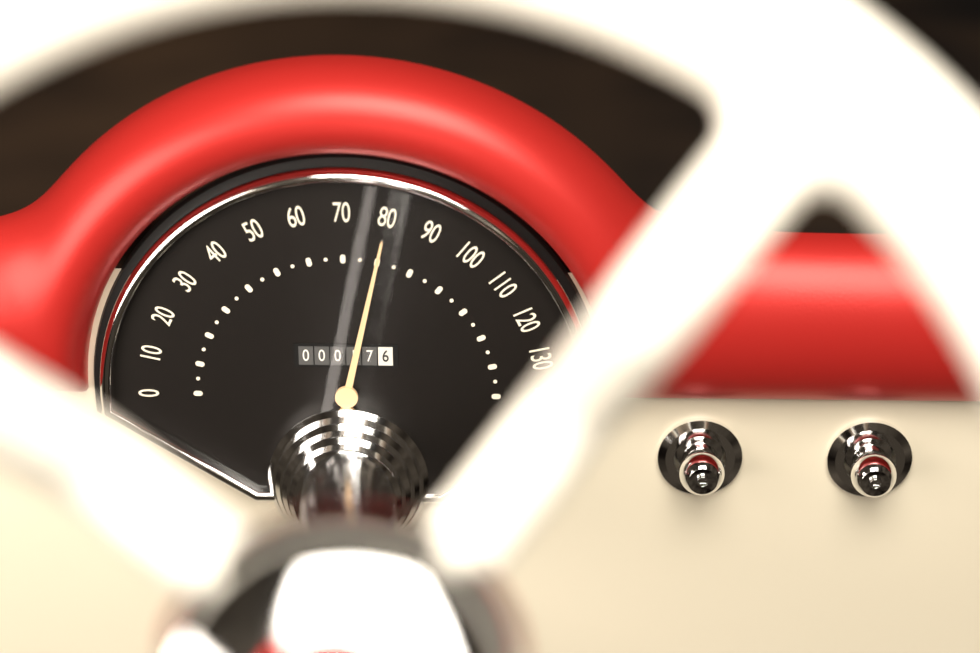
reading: 80 (no unit)
